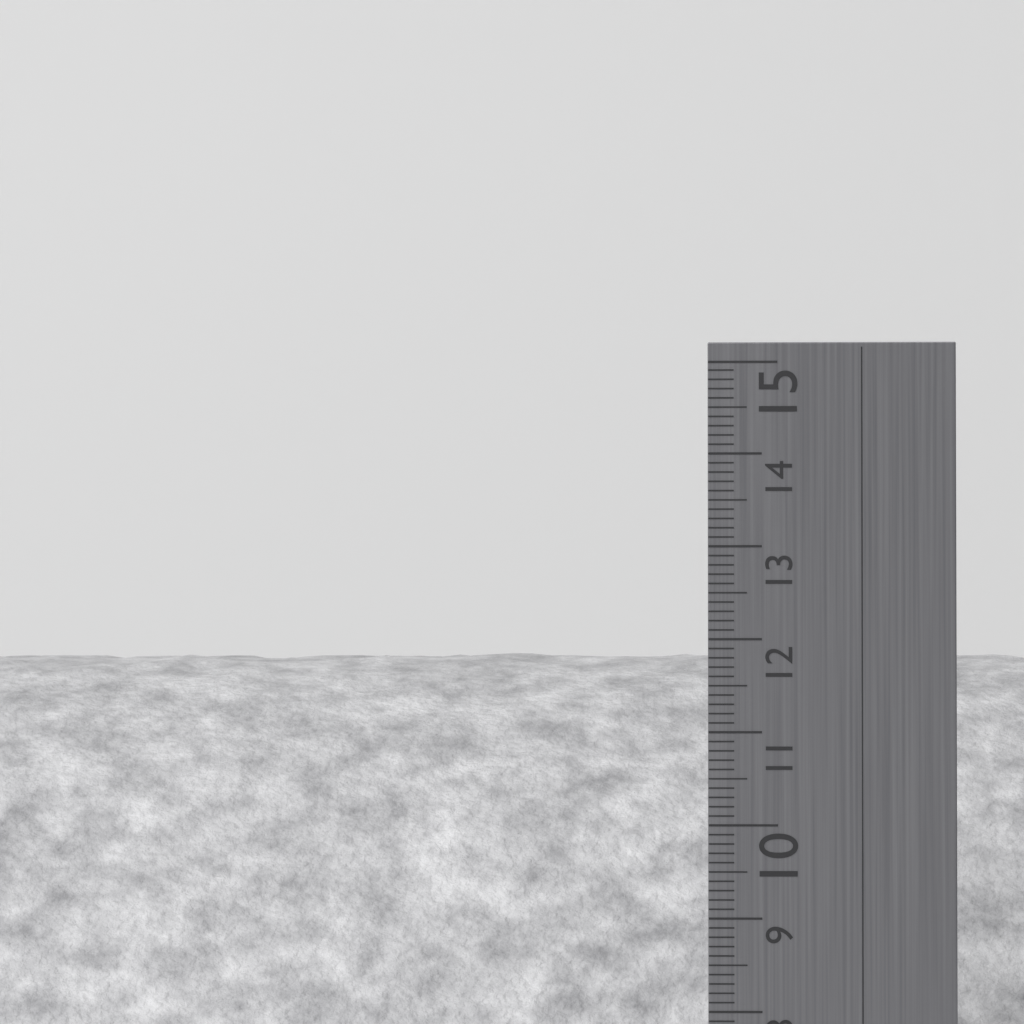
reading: 12.0 cm
